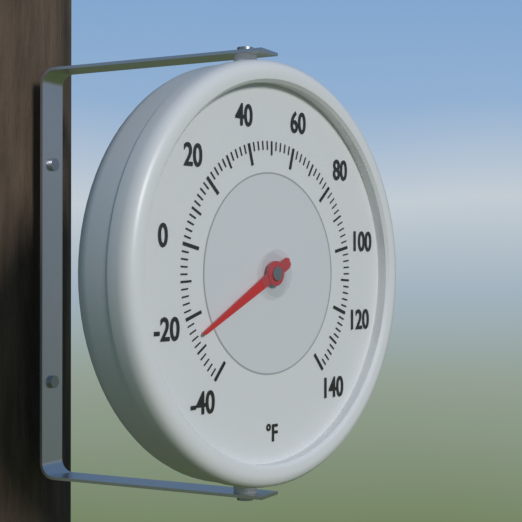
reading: -26 °F
